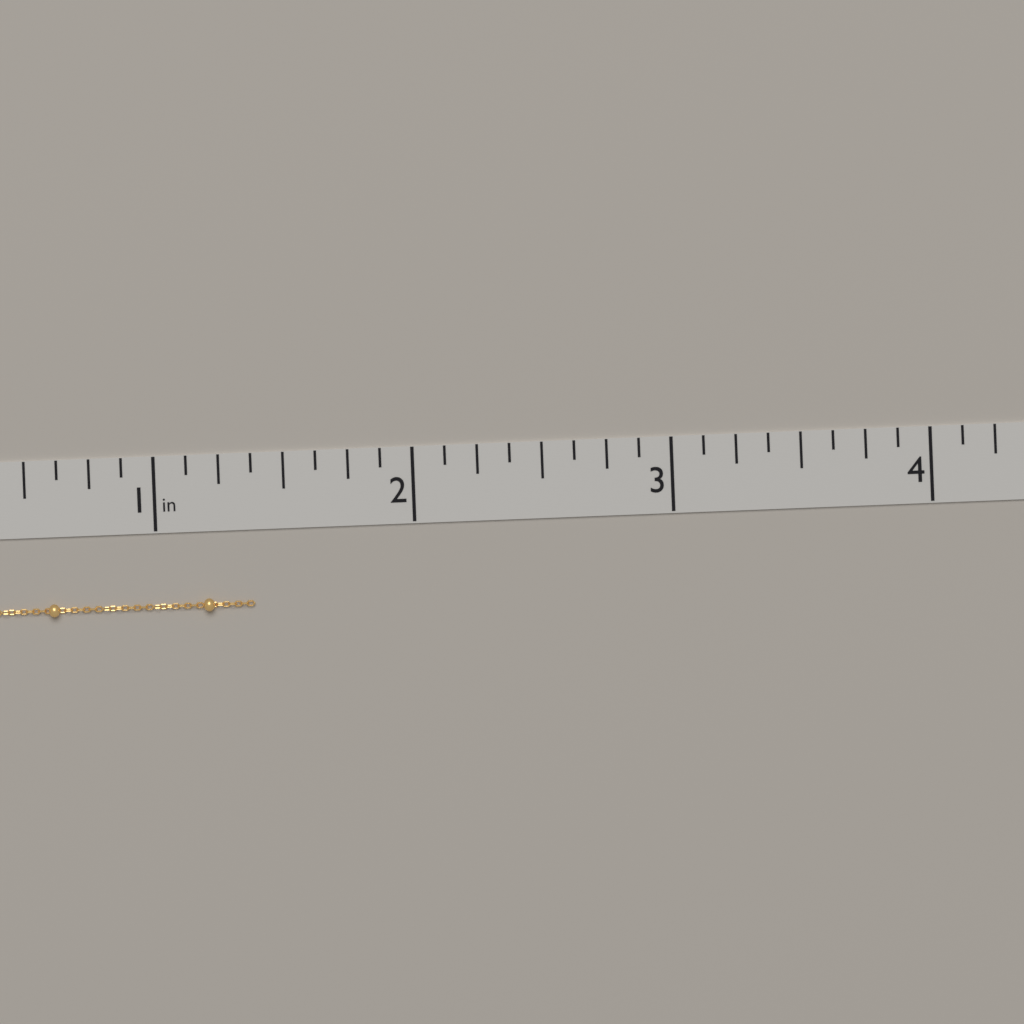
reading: 1.375 in
